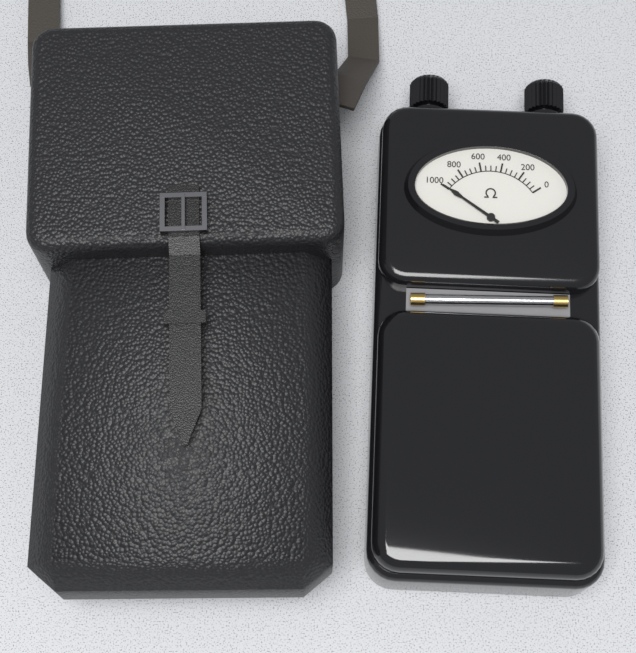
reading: 1000 Ω
